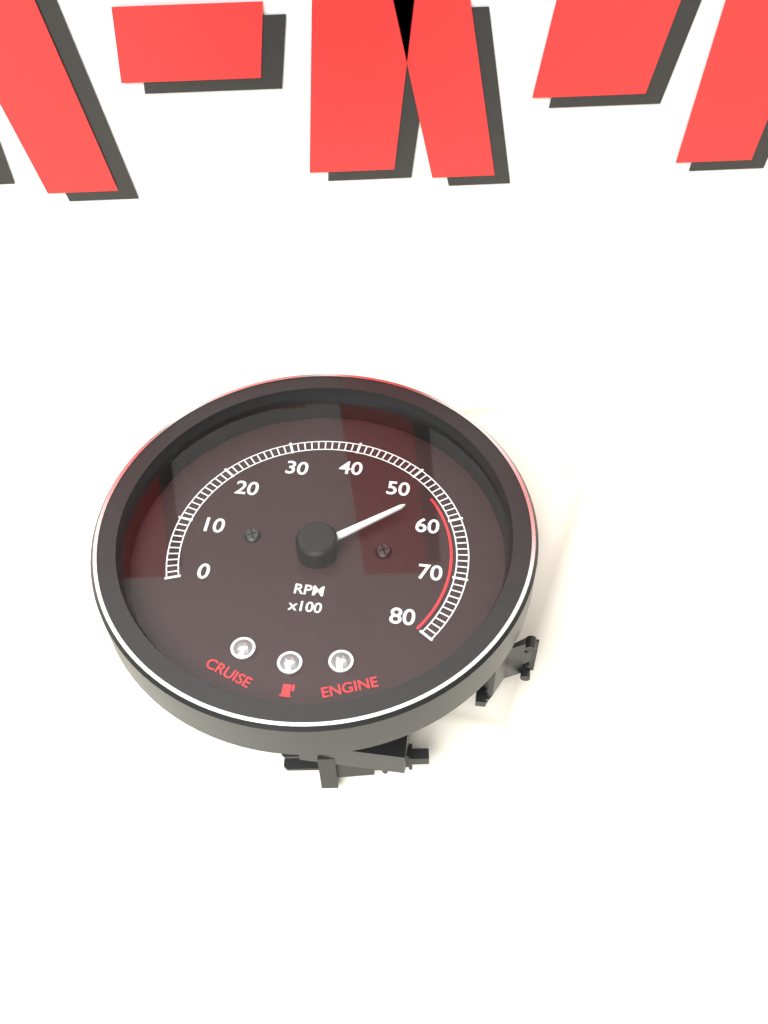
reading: 5500 RPM
